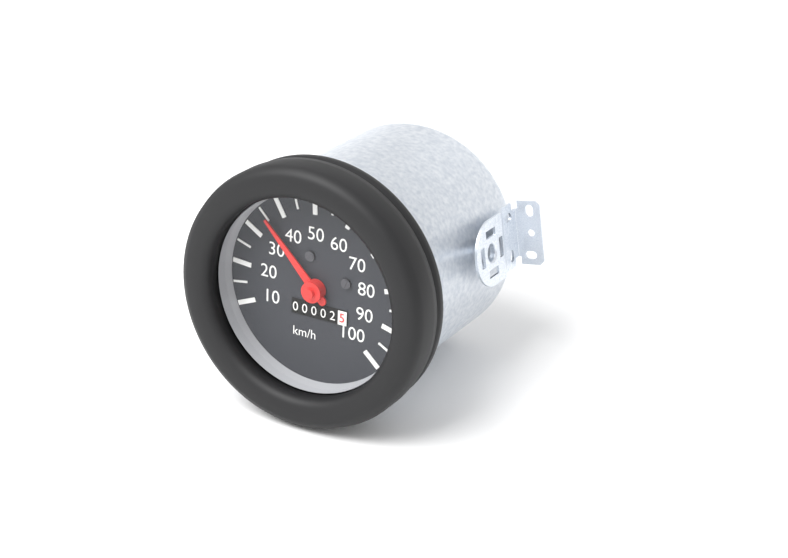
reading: 35 km/h
